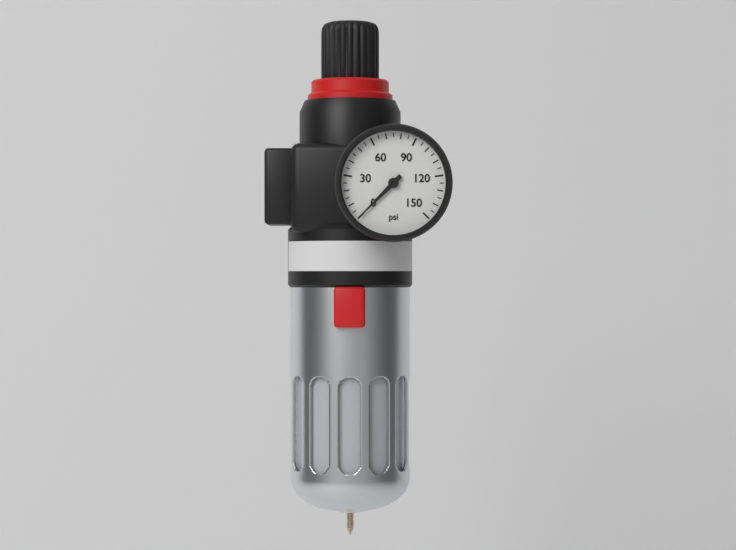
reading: 0 psi
